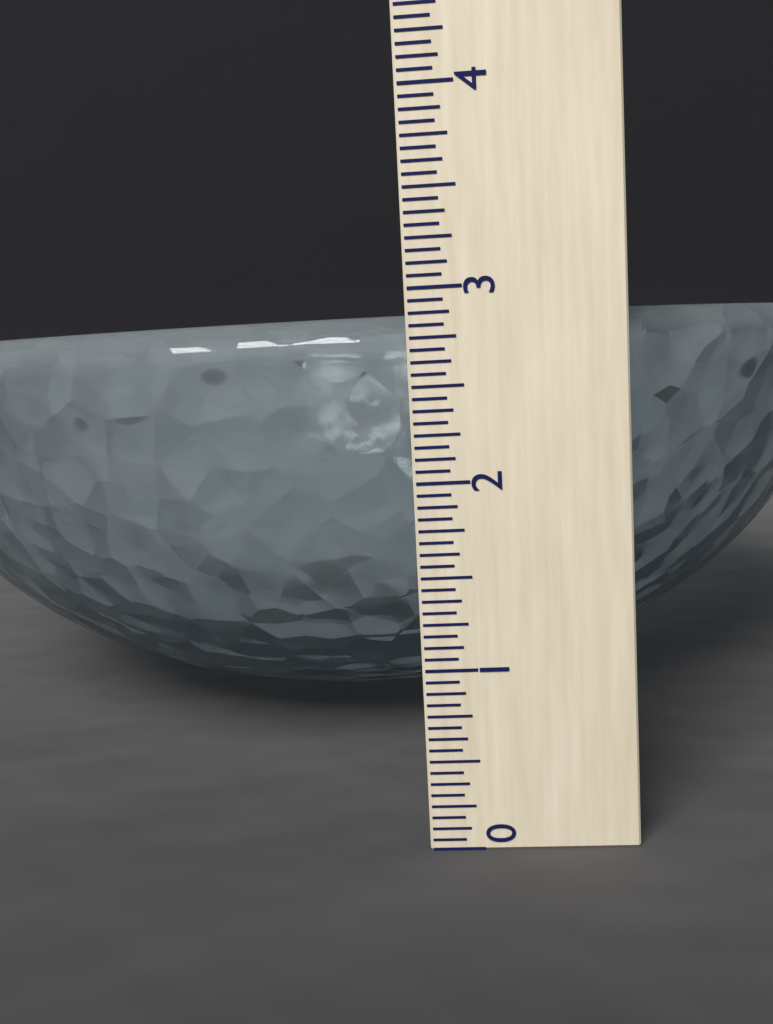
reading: 2.8750 (no unit)
